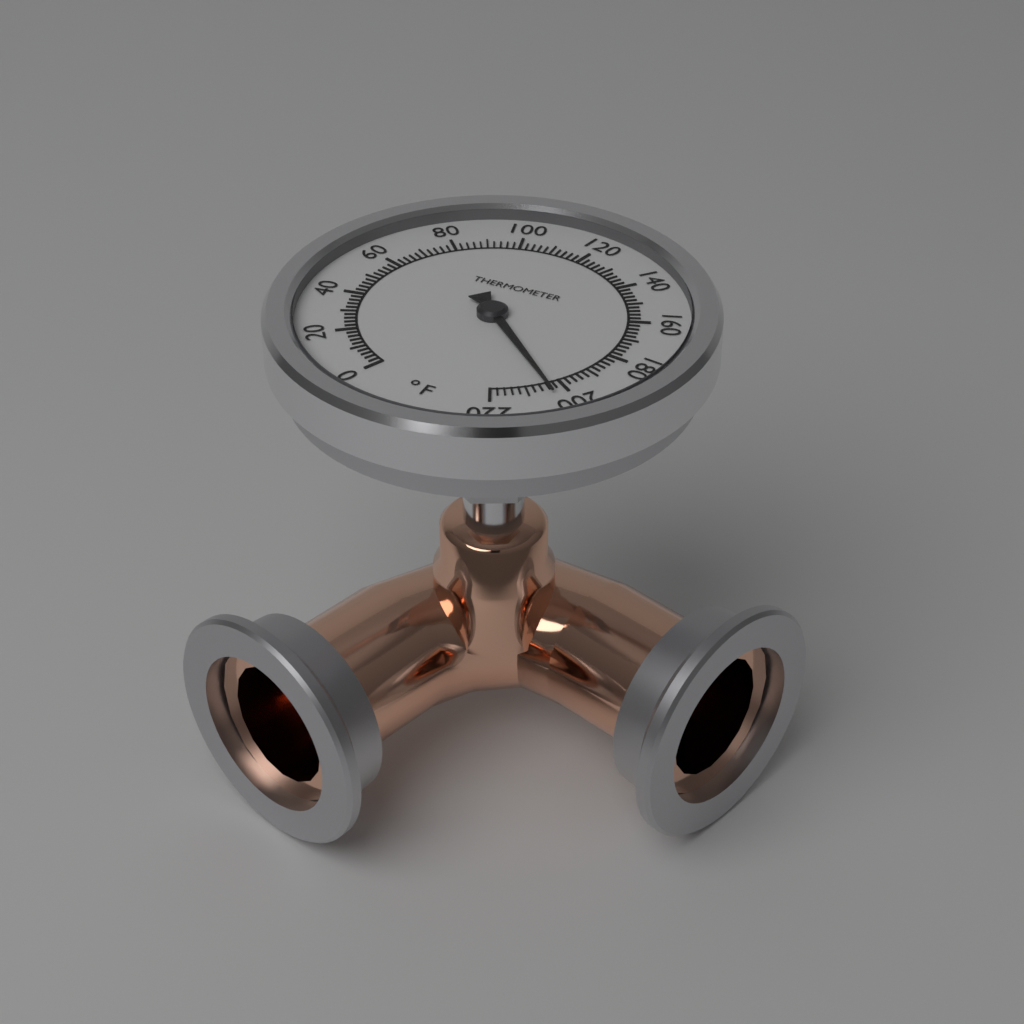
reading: 204 °F
